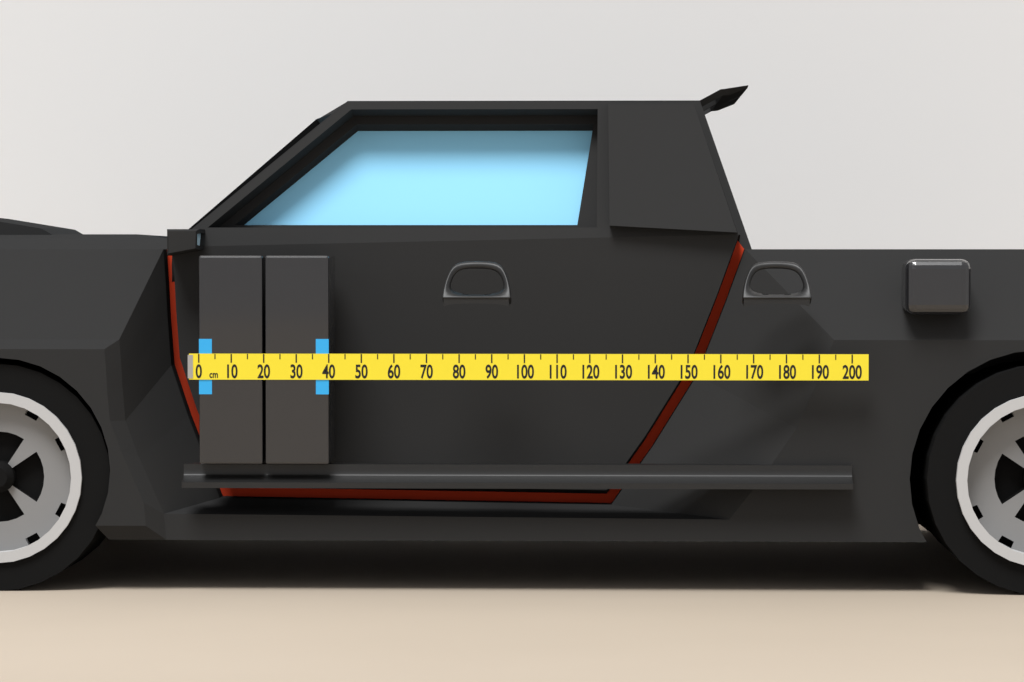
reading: 40 cm
